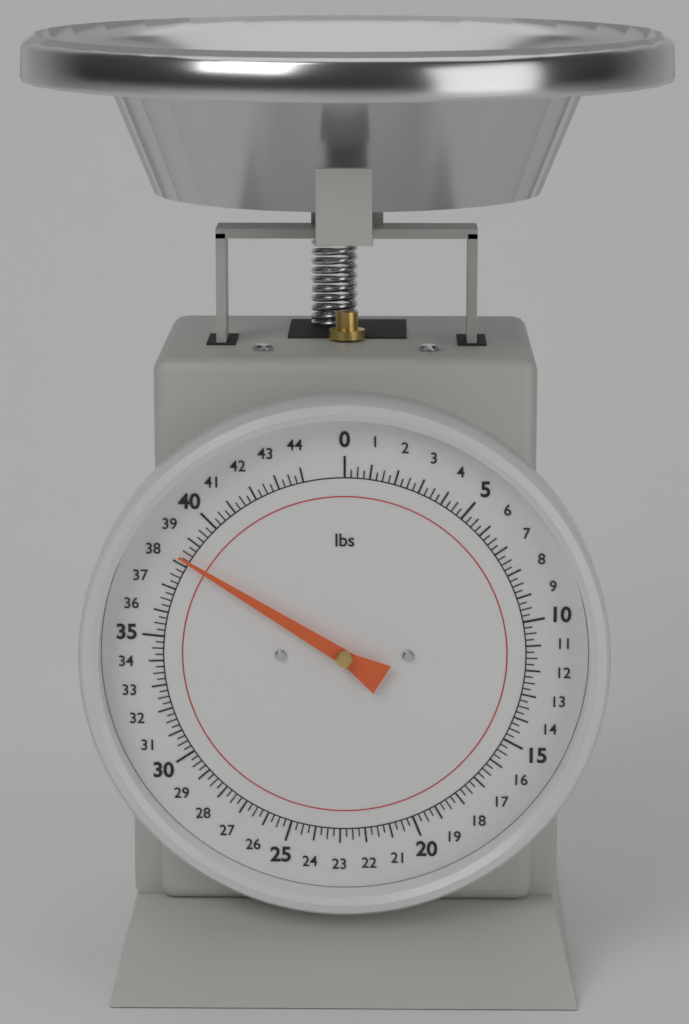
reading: 38.25 lbs
